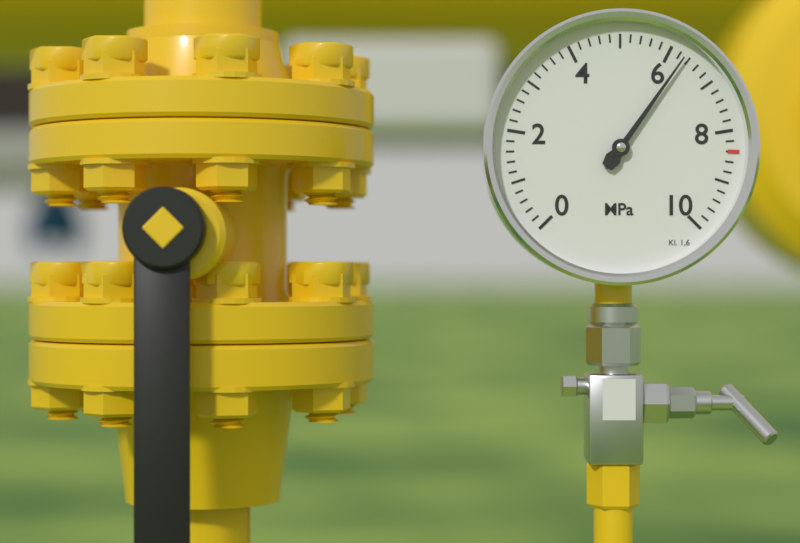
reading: 6.3 MPa
